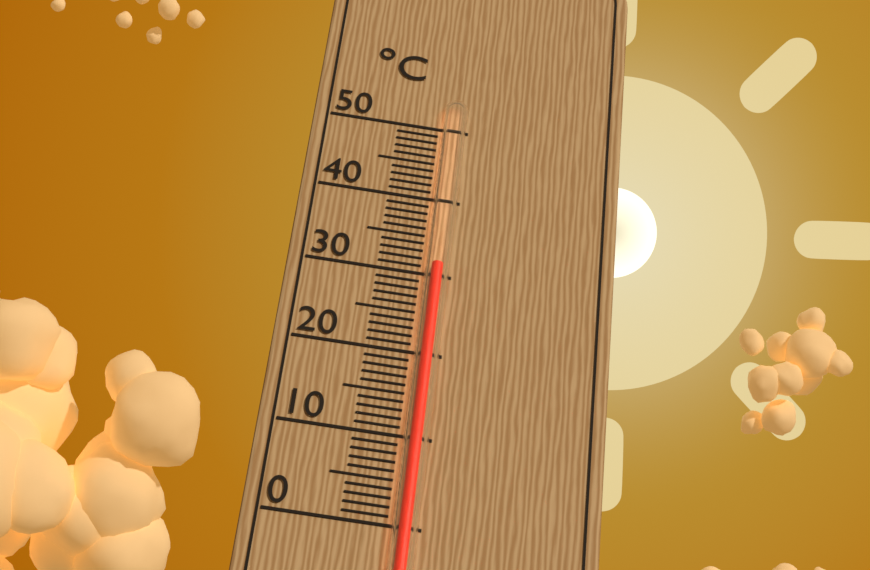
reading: 31 °C
